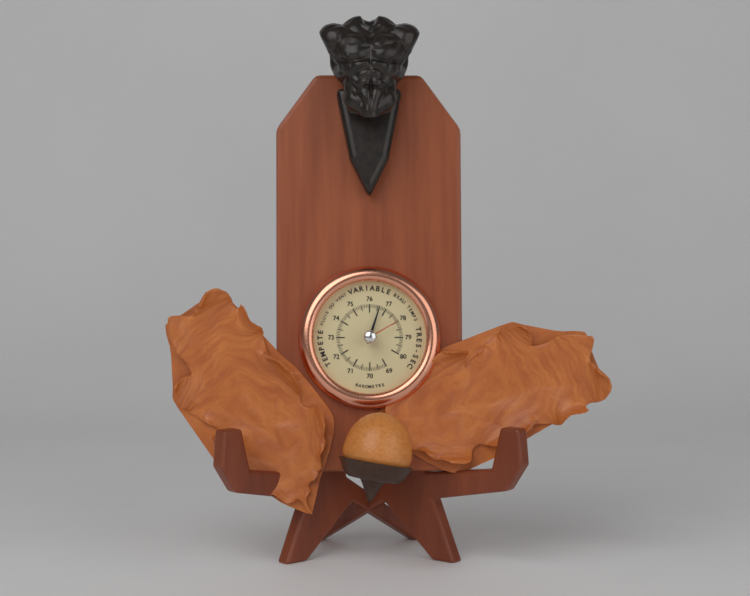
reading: 76.6 (no unit)
